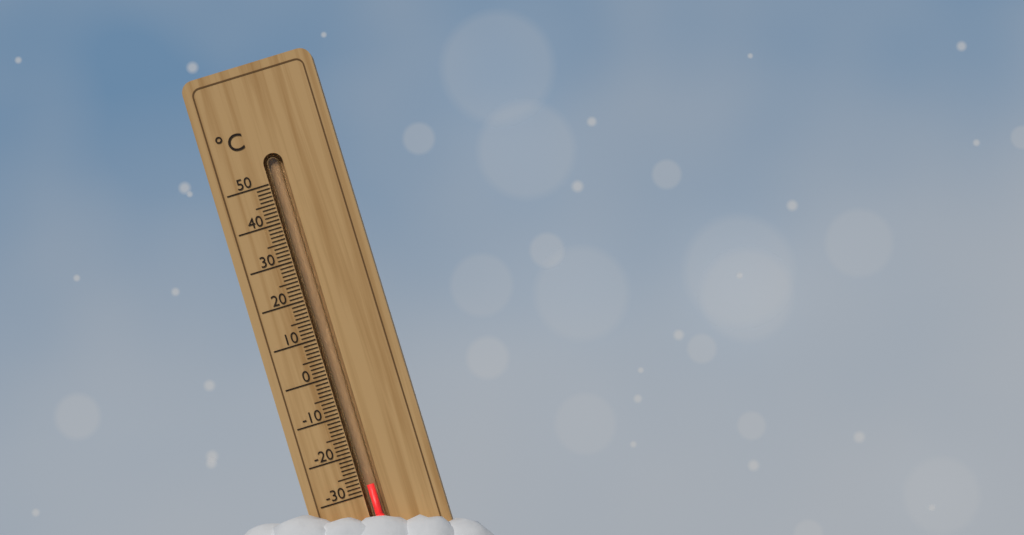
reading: -28 °C
